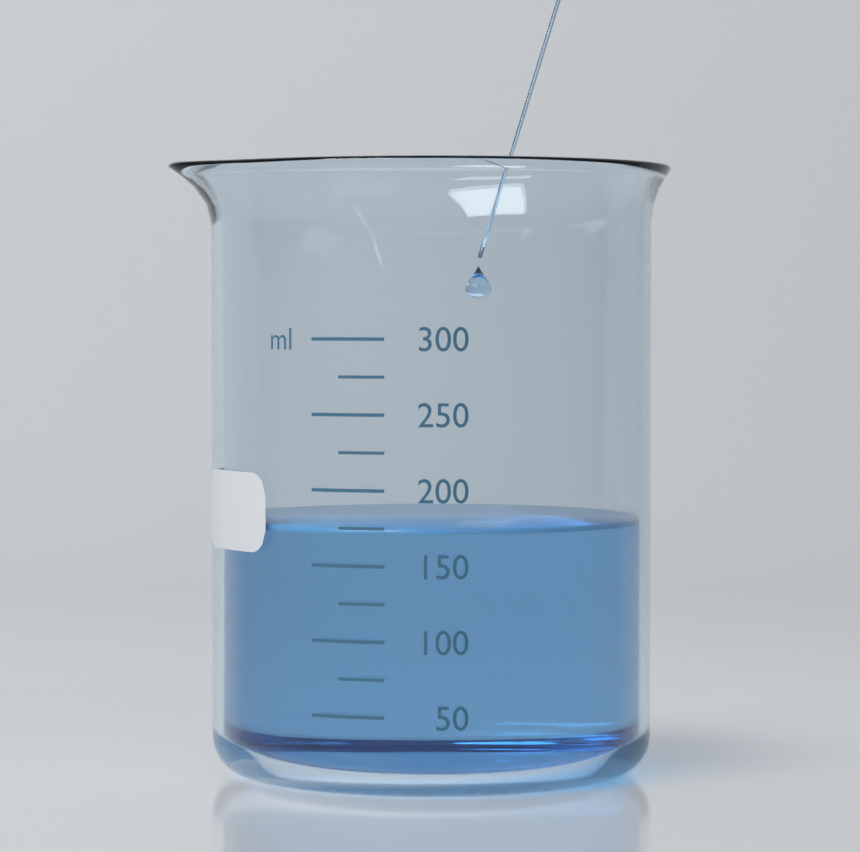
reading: 175 ml
